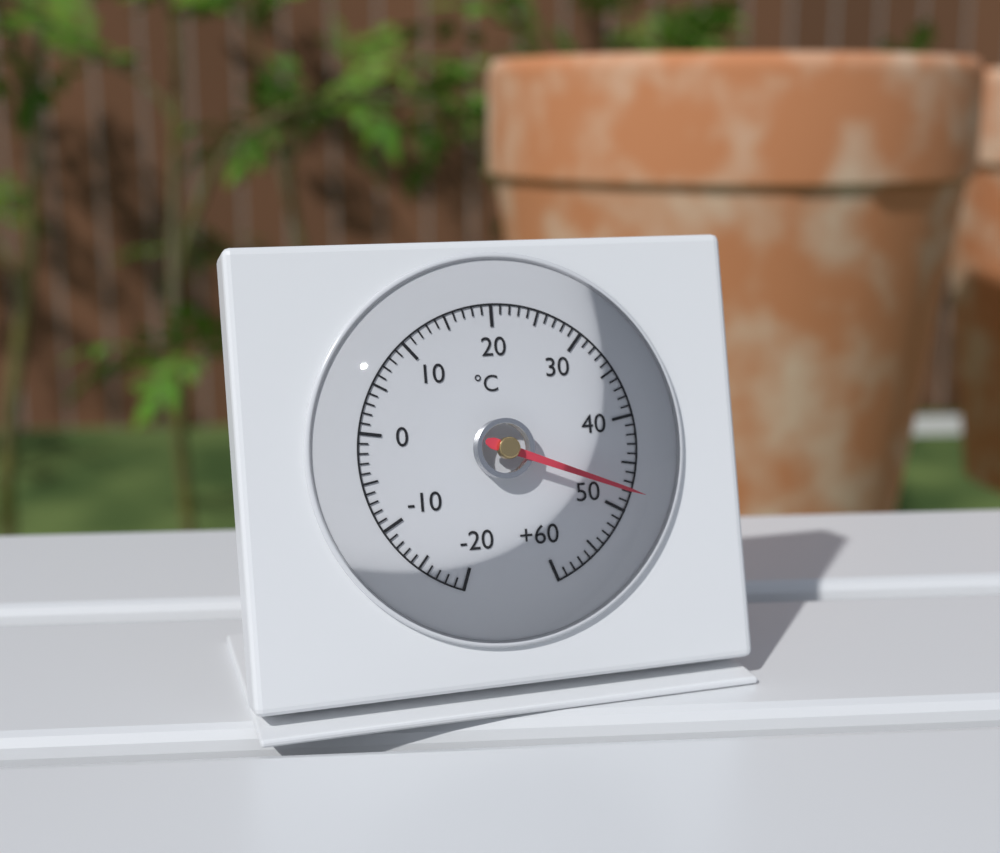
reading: 48 °C
